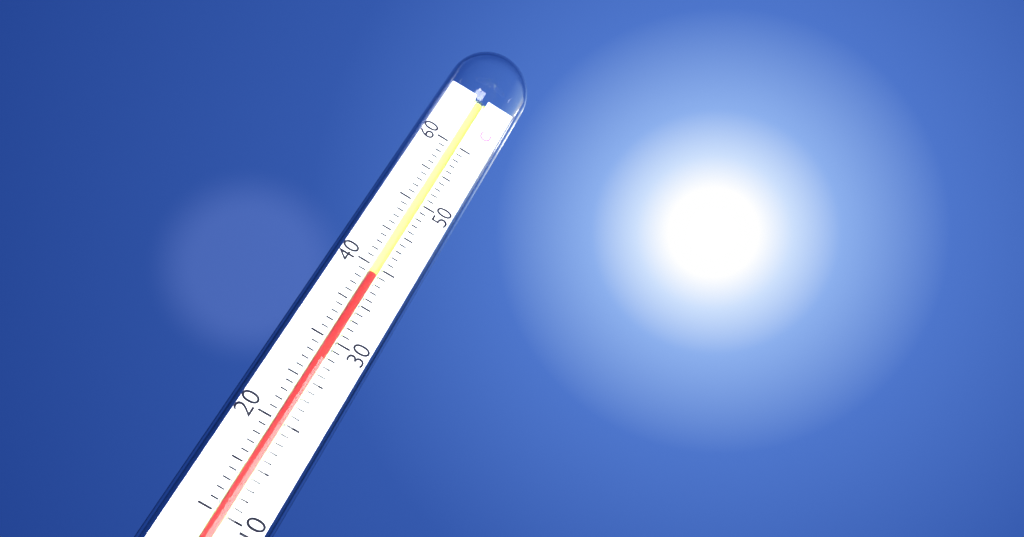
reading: 39 °C
